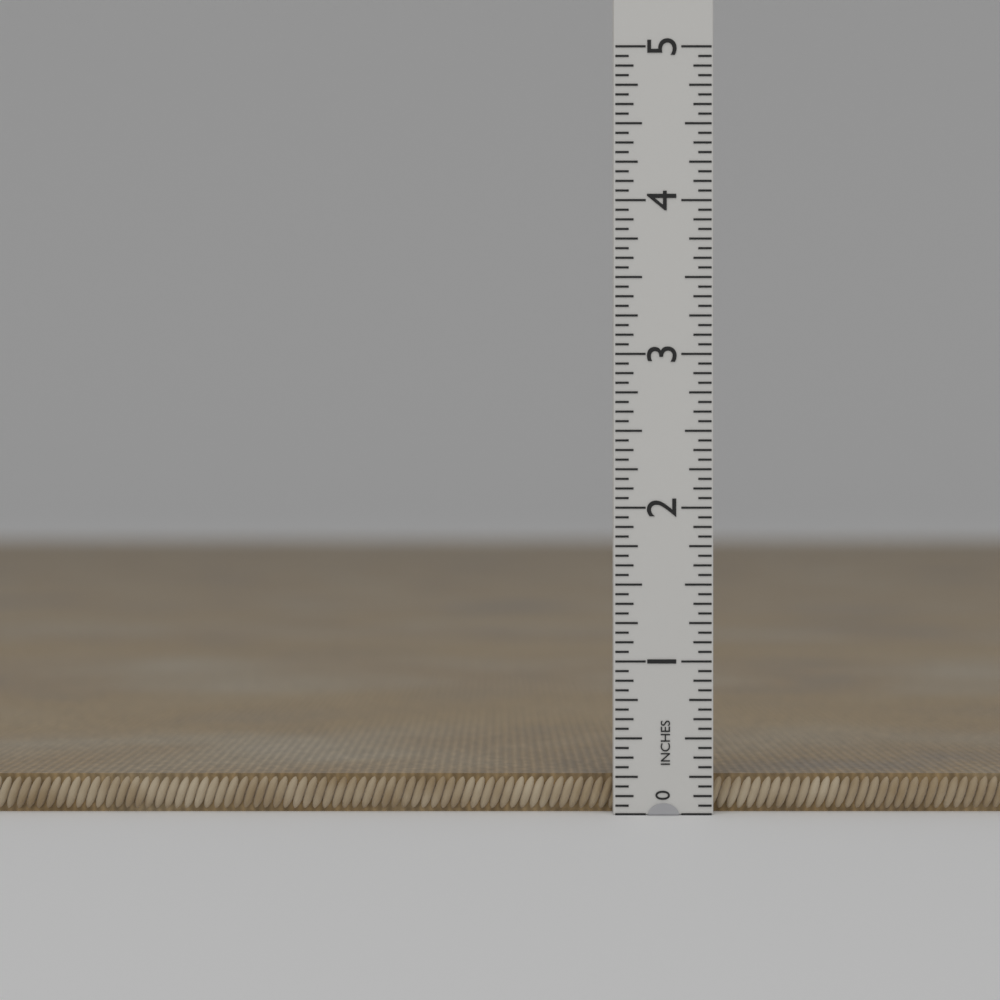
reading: 0.2500 in
